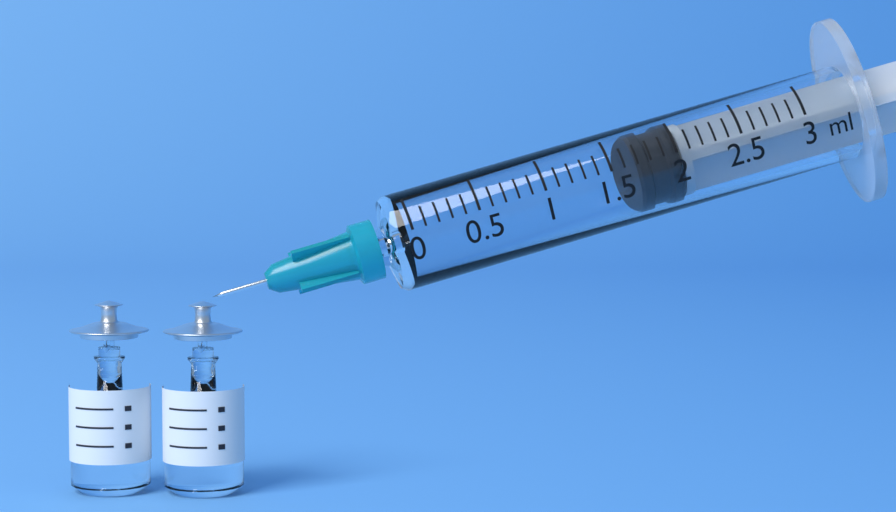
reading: 1.7 ml
